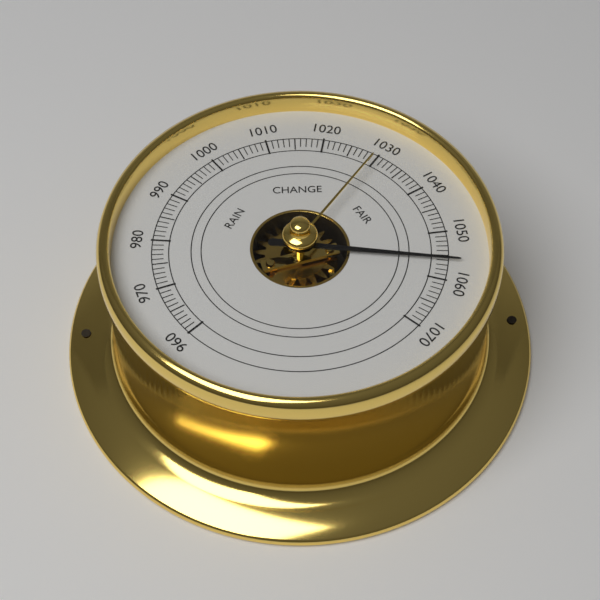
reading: 1056 (no unit)
